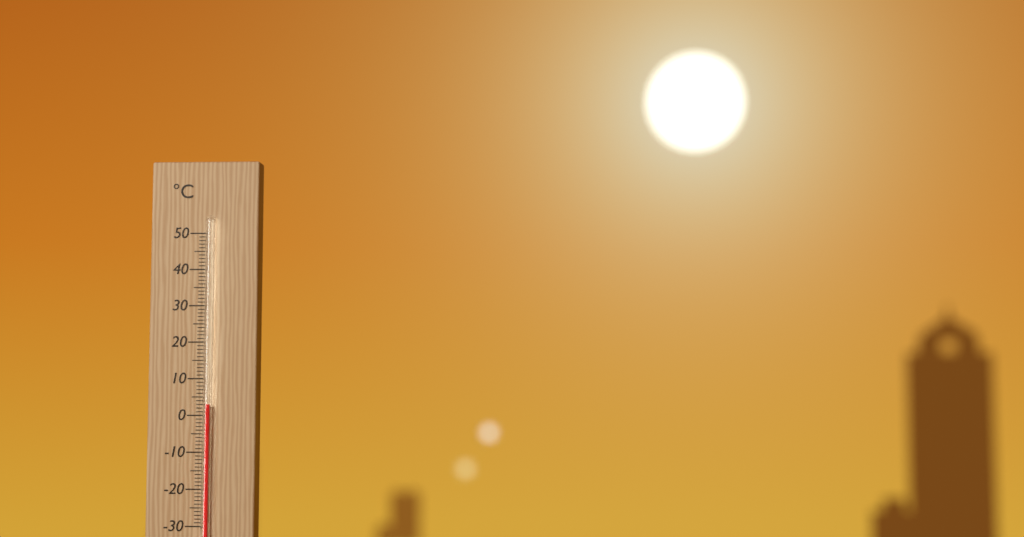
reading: 3 °C
